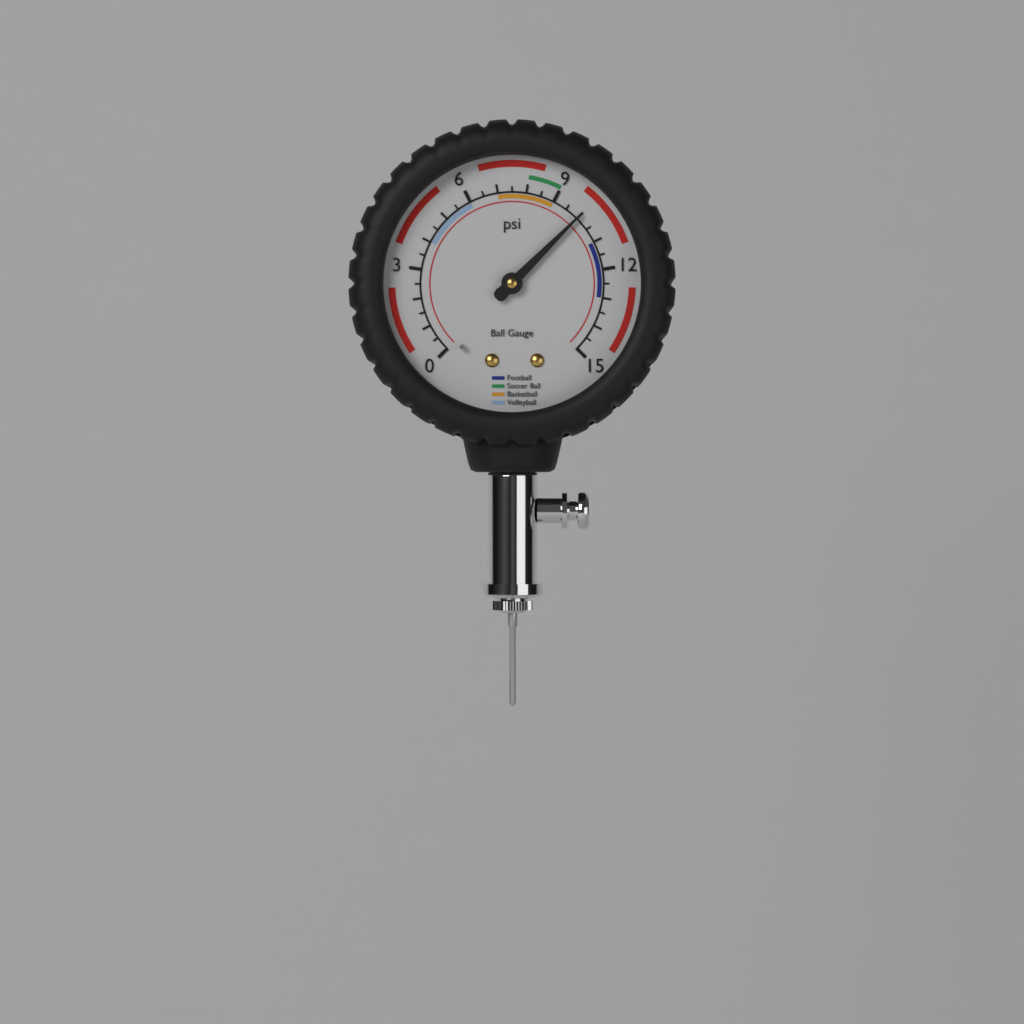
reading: 10.0 psi
